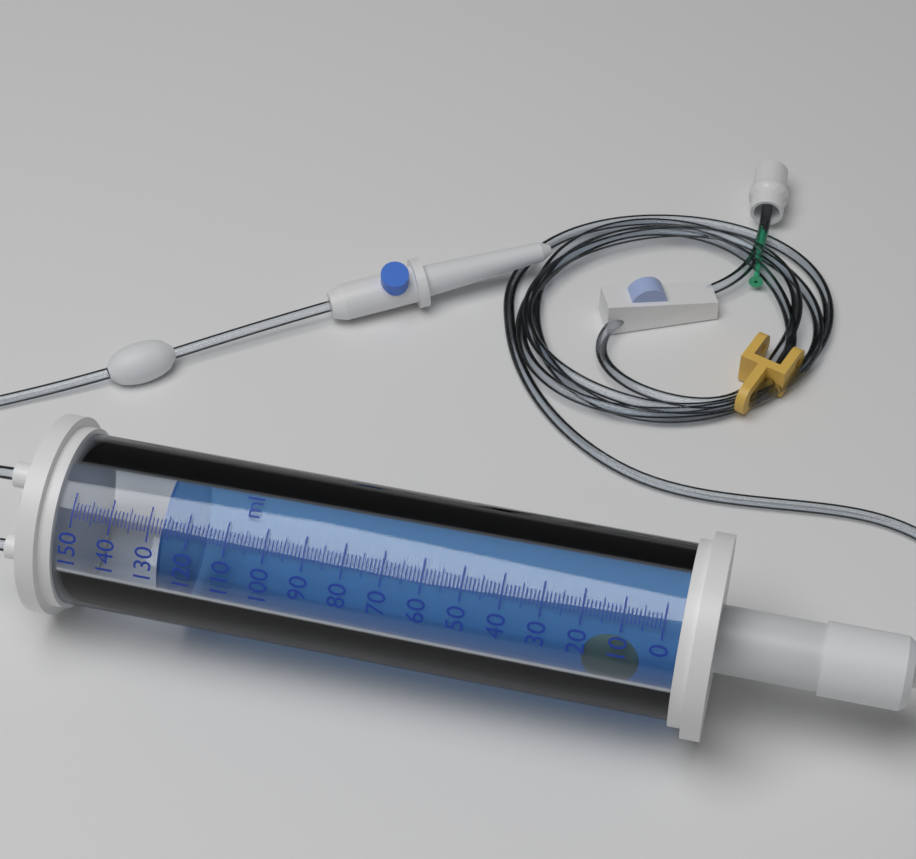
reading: 127 ml
